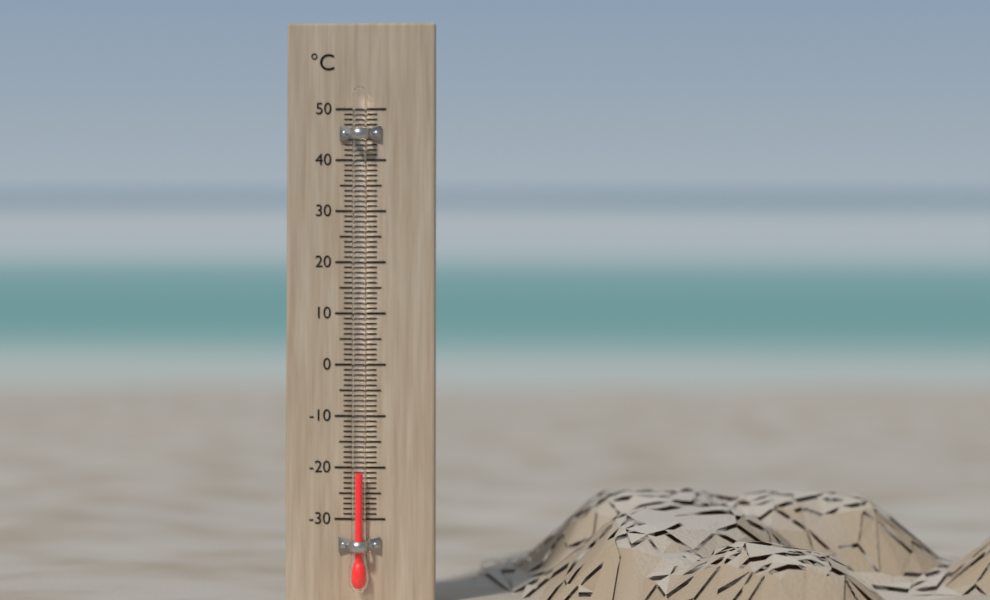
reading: -21 °C
